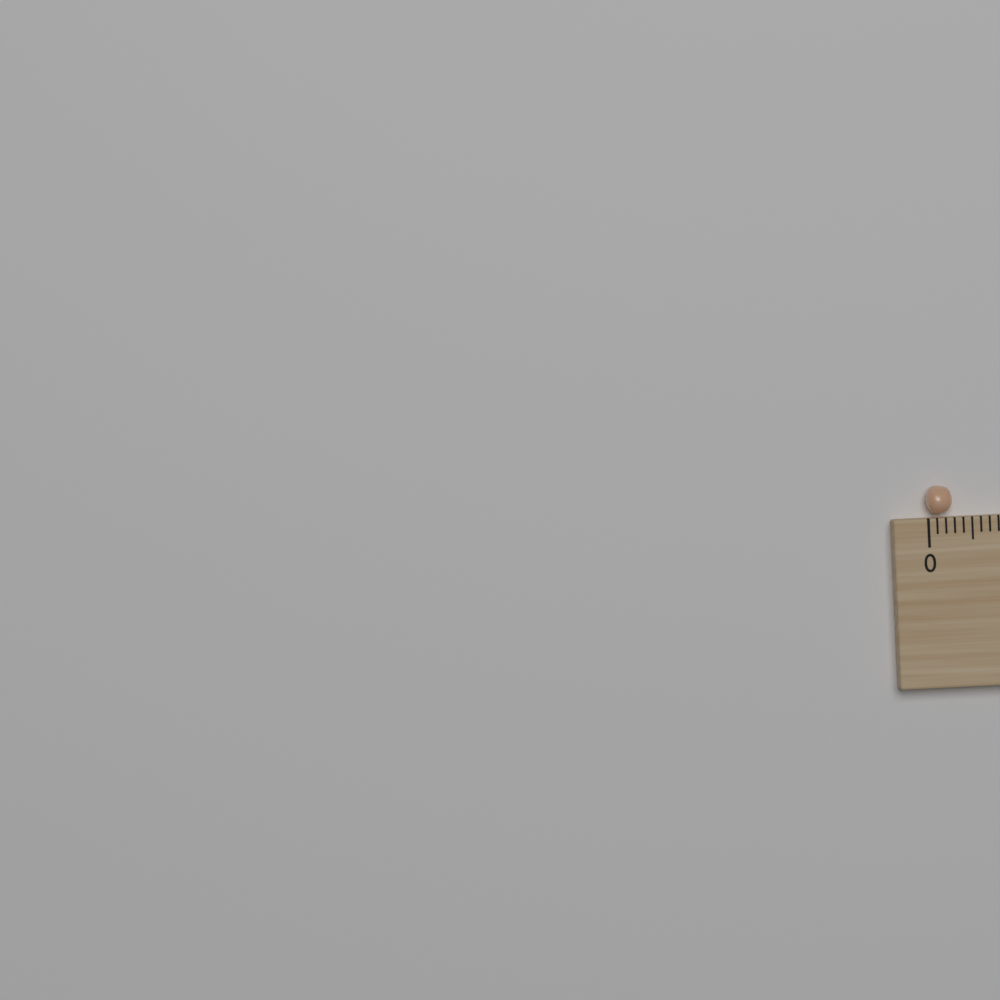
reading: 0.3 (no unit)
